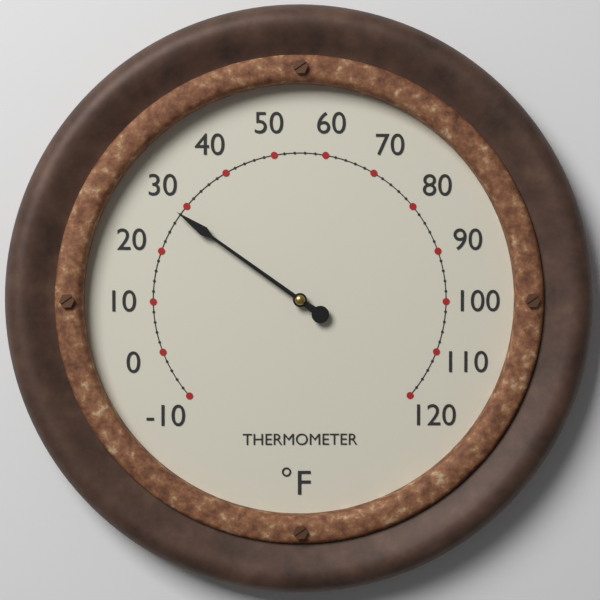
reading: 28 °F
